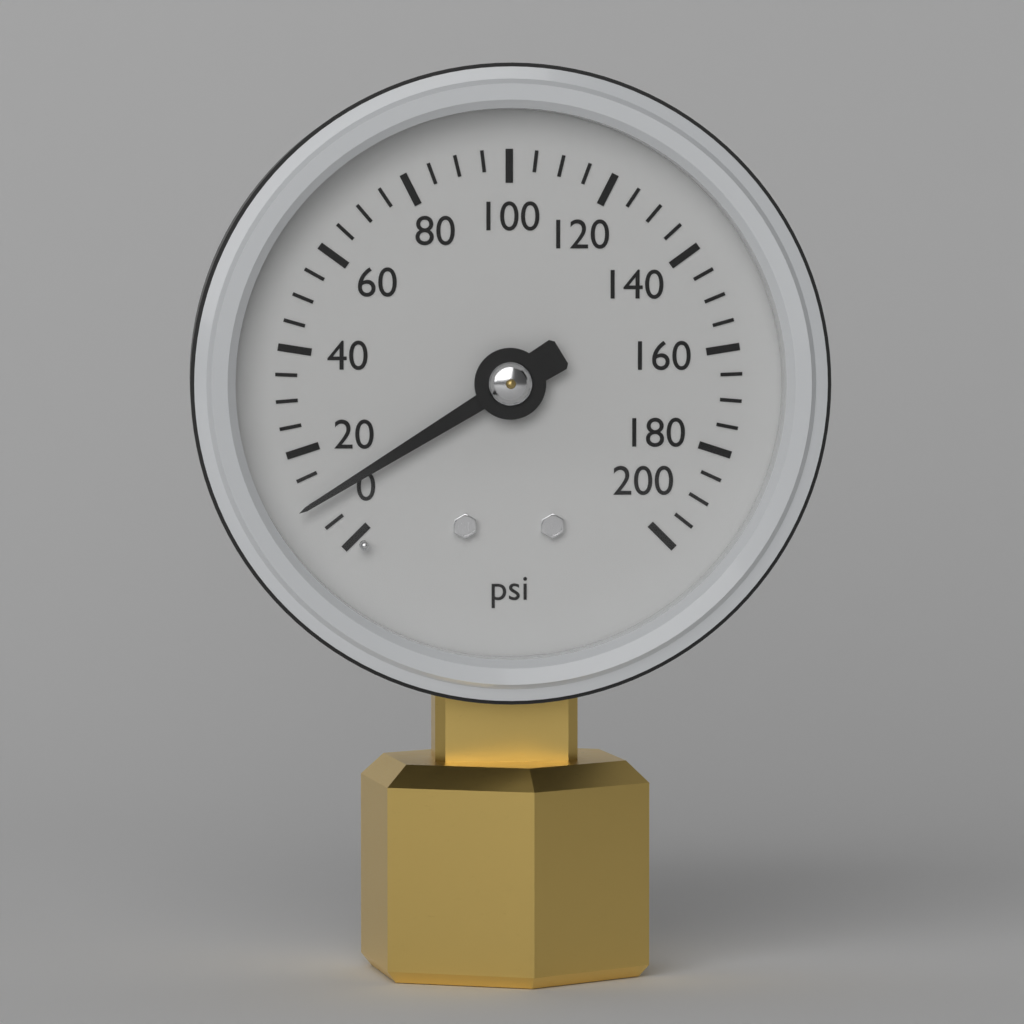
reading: 10 psi
